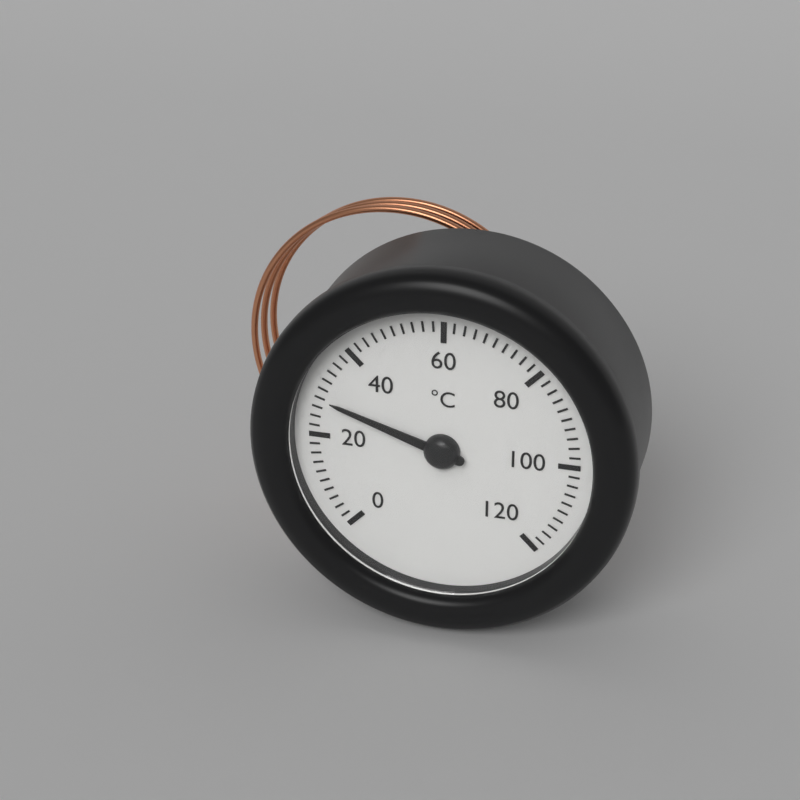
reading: 28 °C
